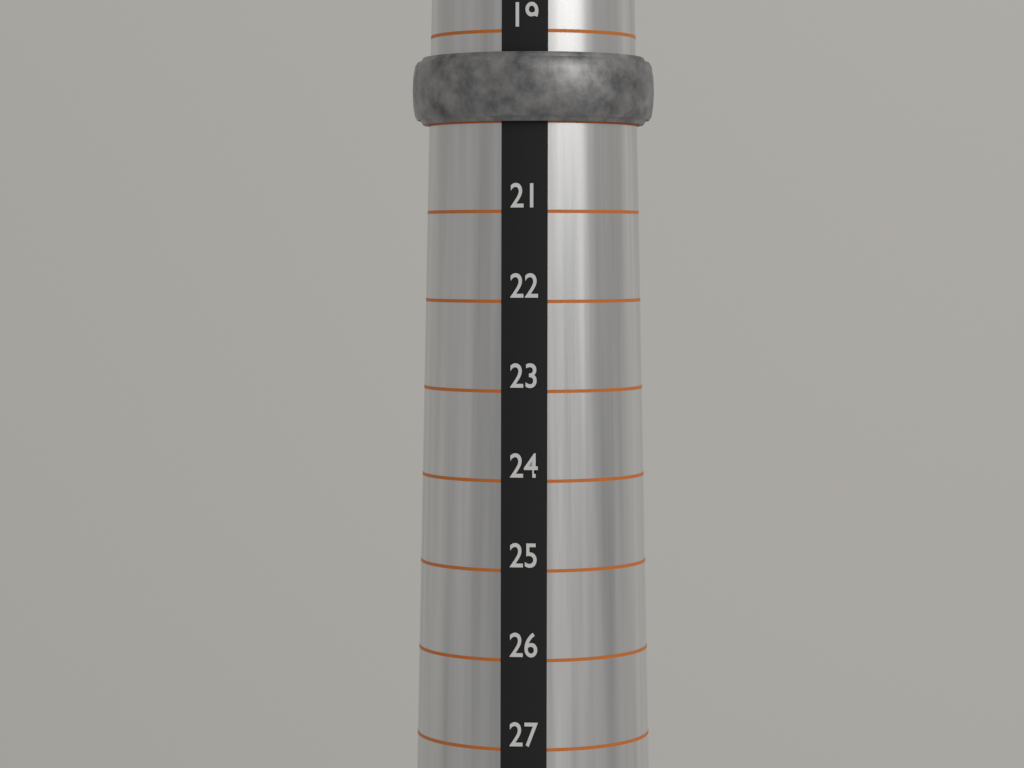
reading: 20 (no unit)
